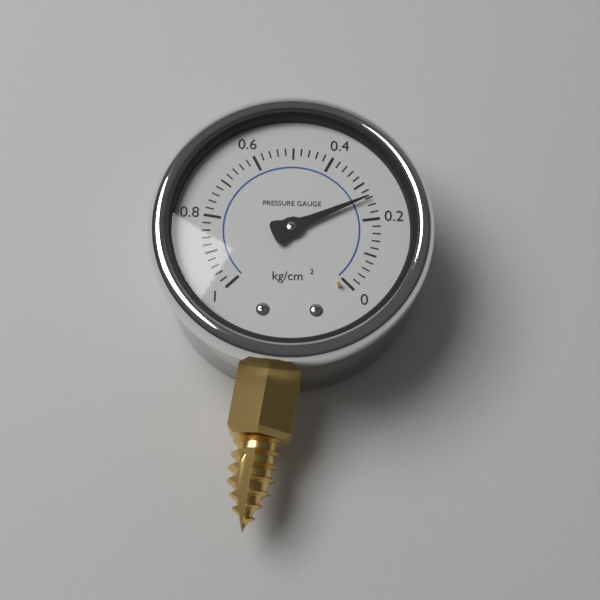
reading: 0.26 kg/cm²
